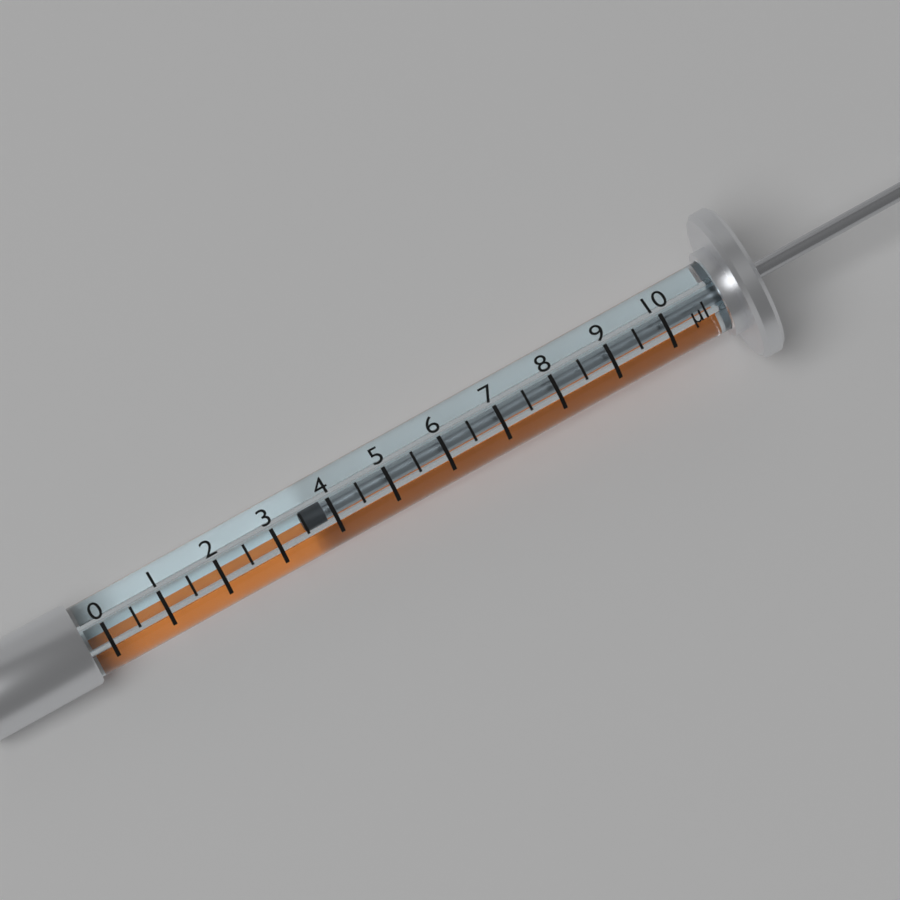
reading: 3.5 µl
